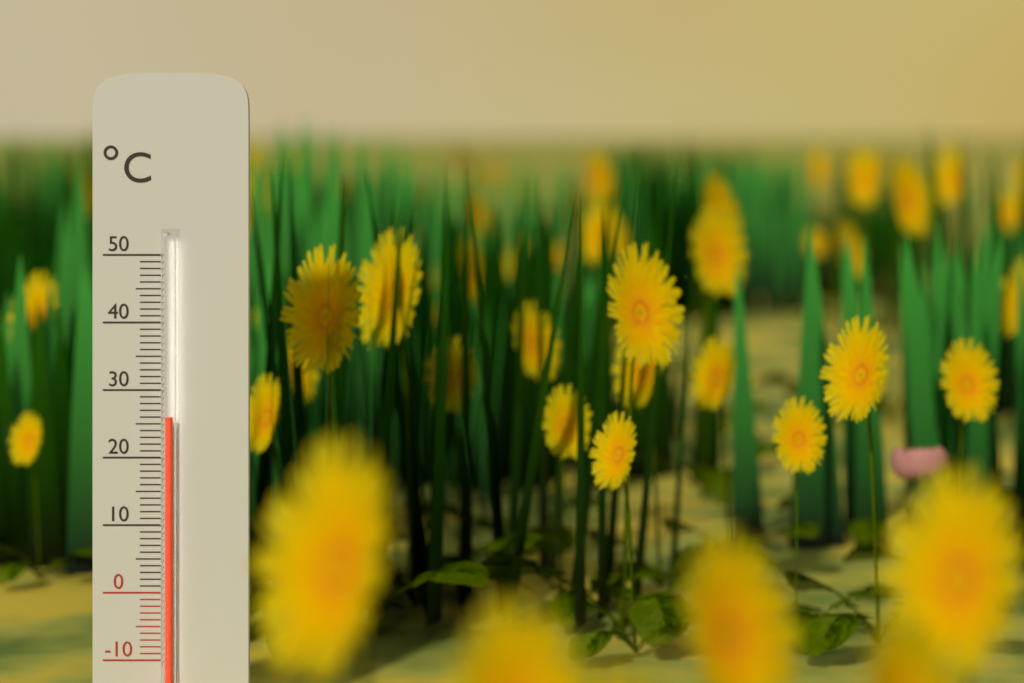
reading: 26 °C
